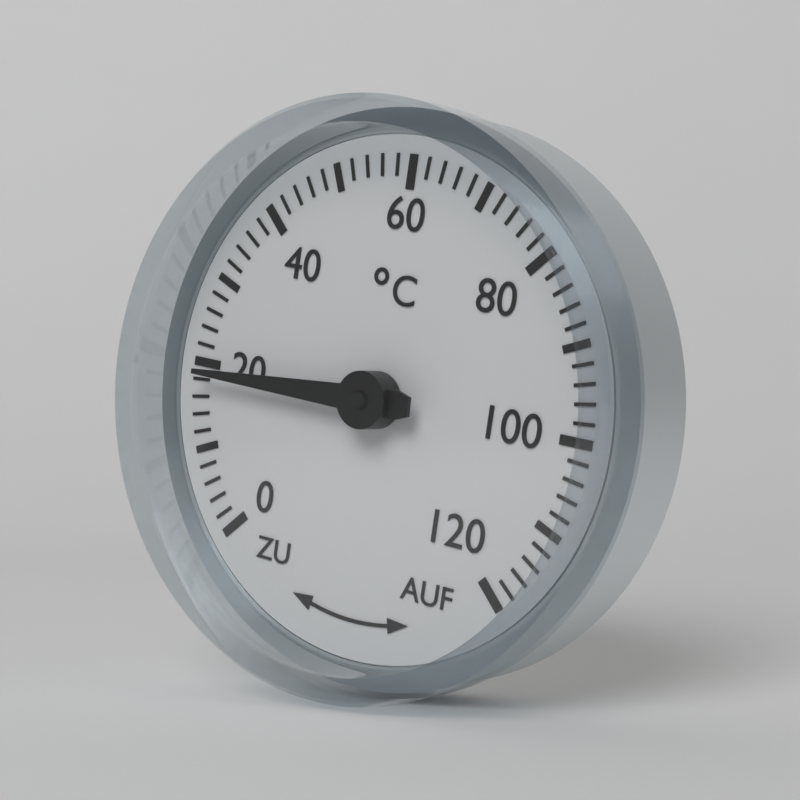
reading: 19 °C
